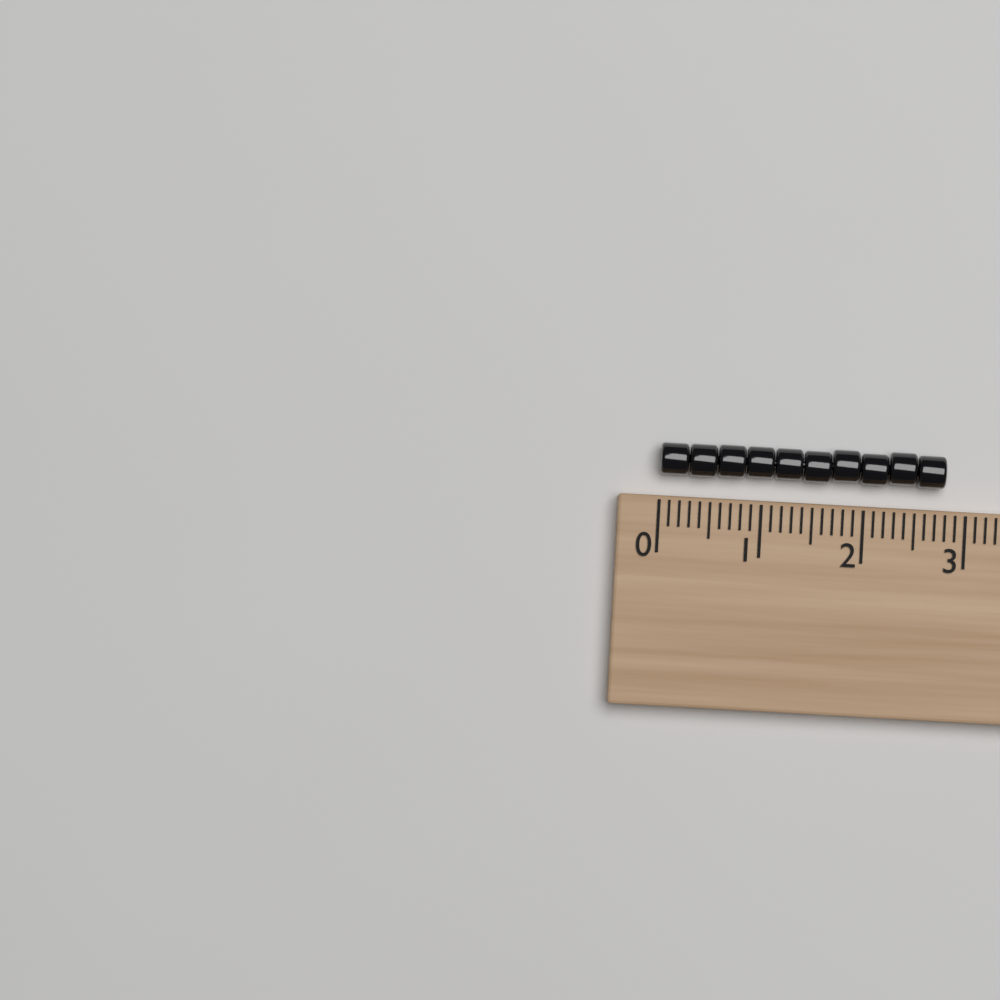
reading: 2.8 (no unit)
